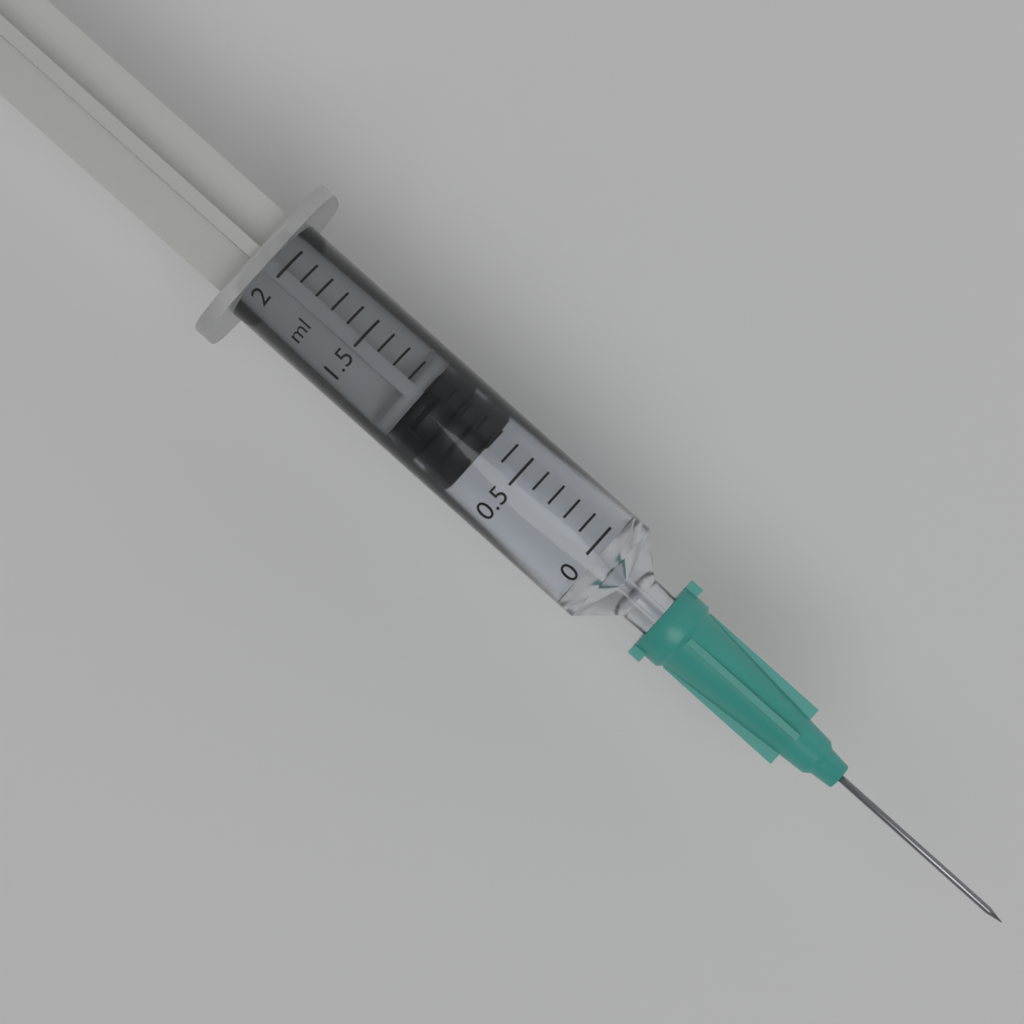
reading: 0.7 ml
